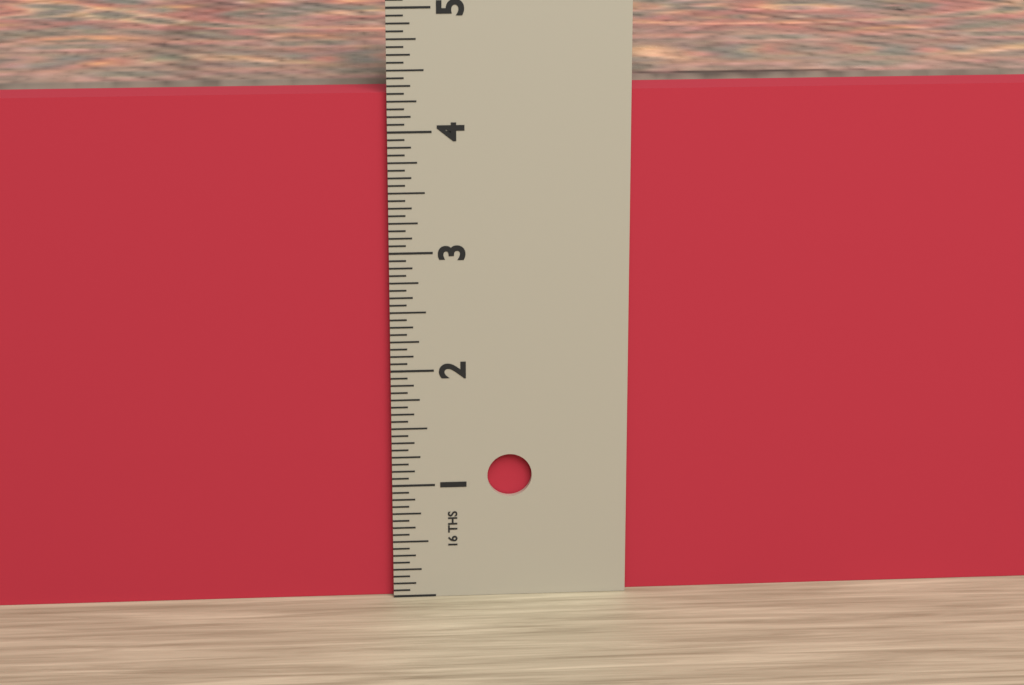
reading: 4.3125 in
